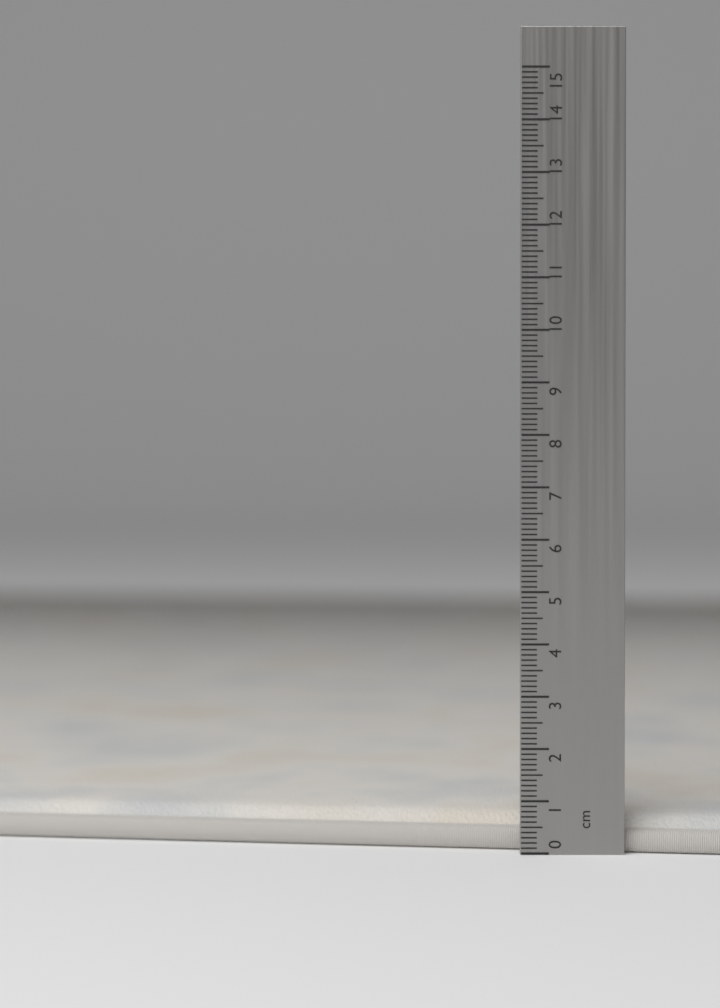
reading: 0.7 cm
